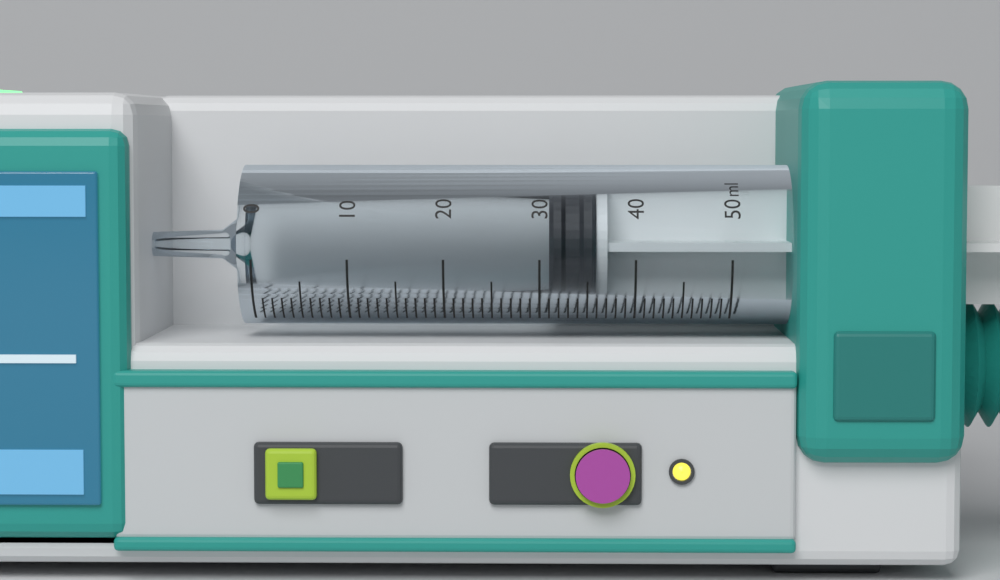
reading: 31 ml
